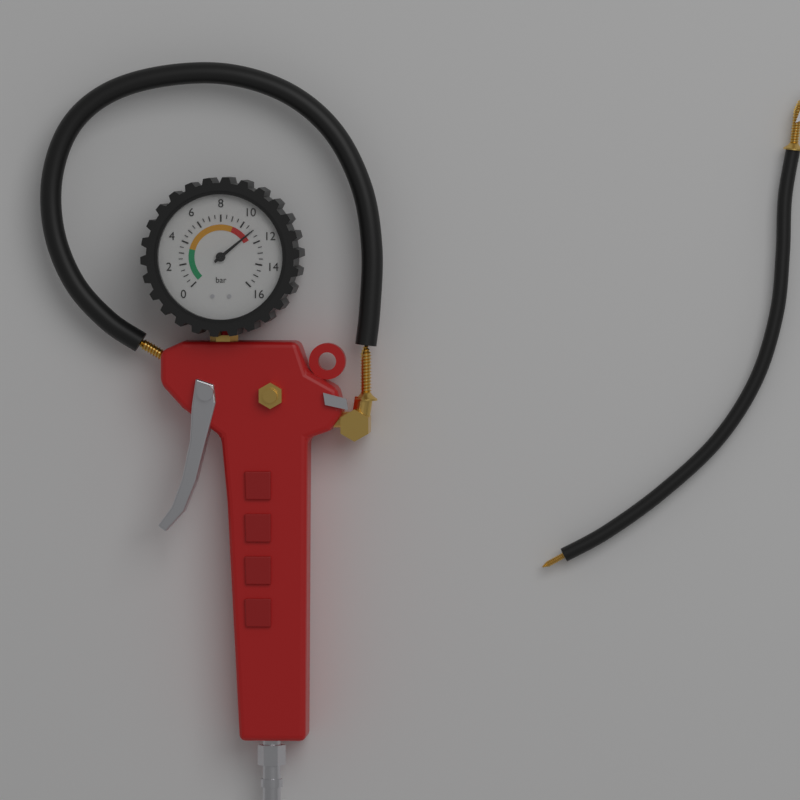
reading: 11.0 bar
